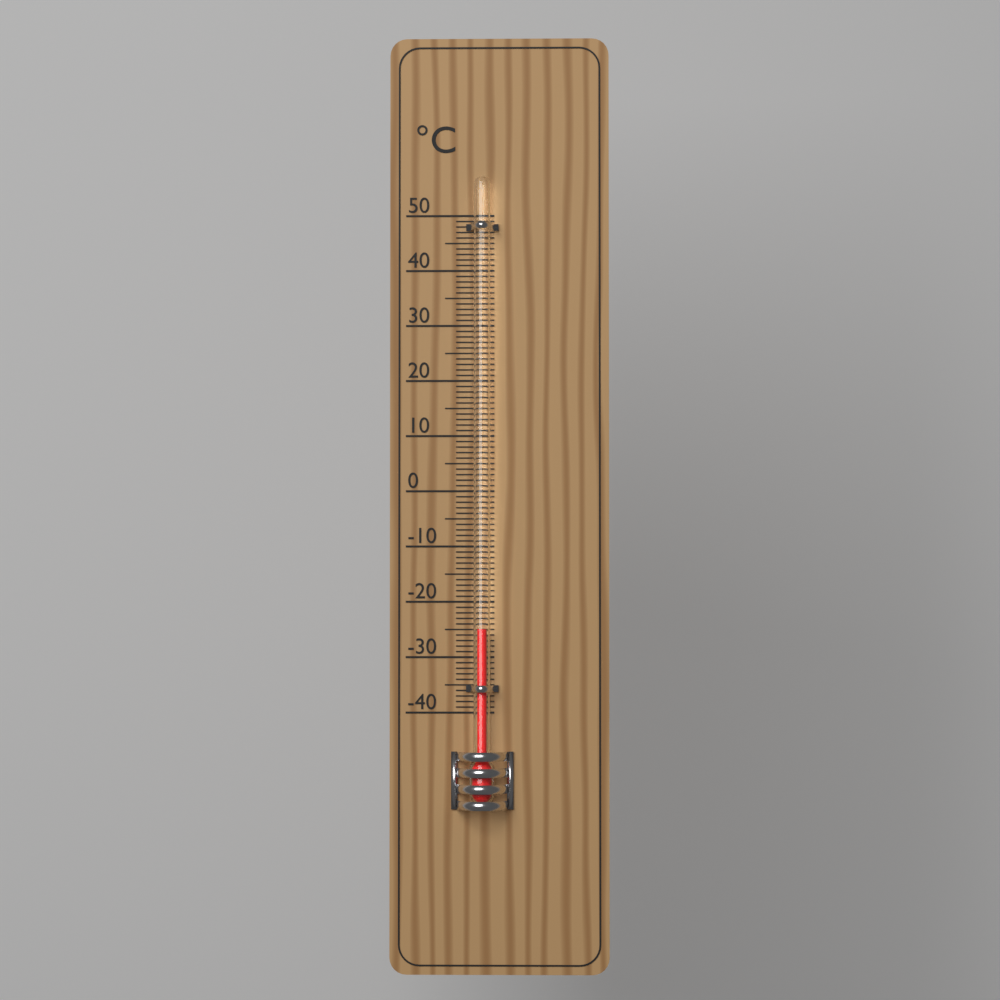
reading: -25 °C
